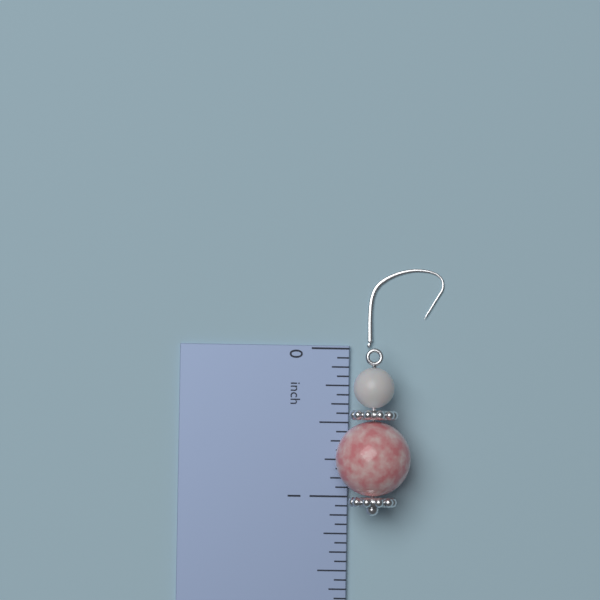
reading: 1.1250 inch
